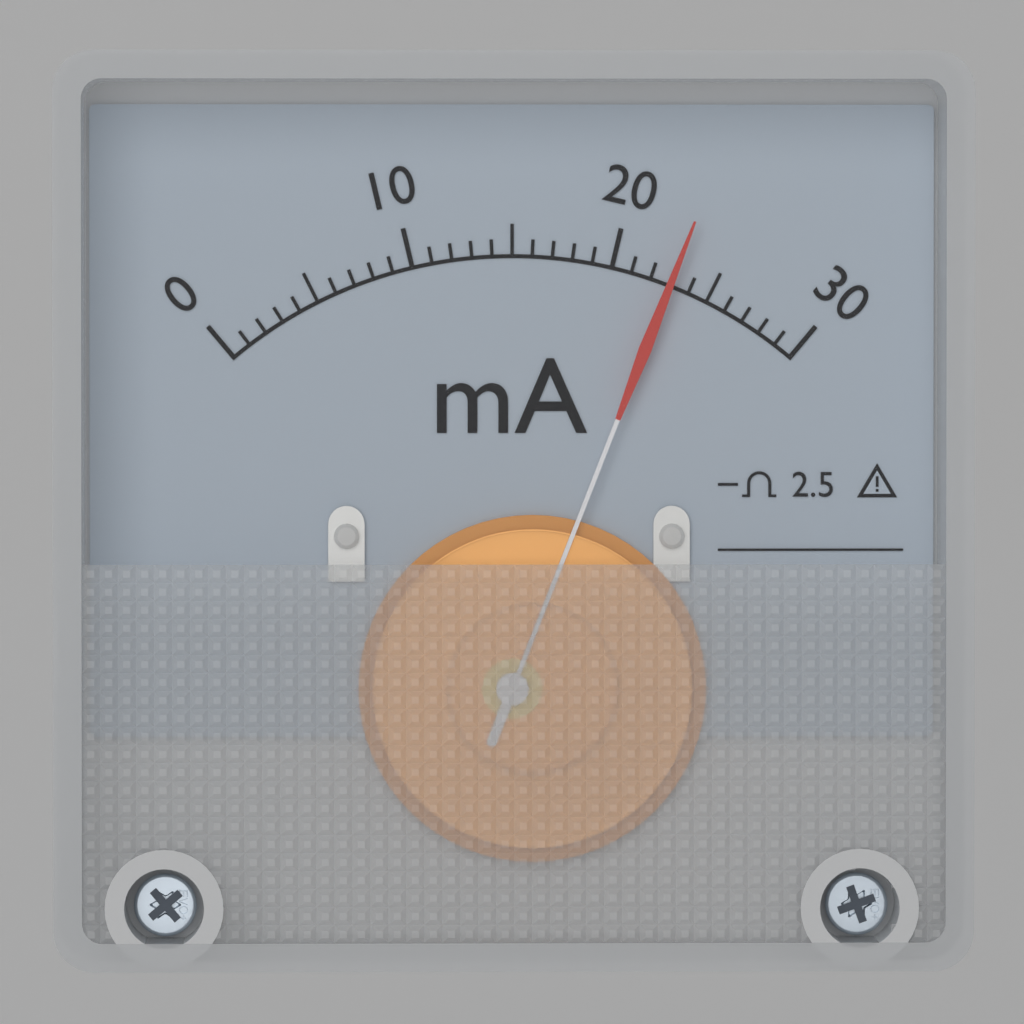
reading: 23 mA
